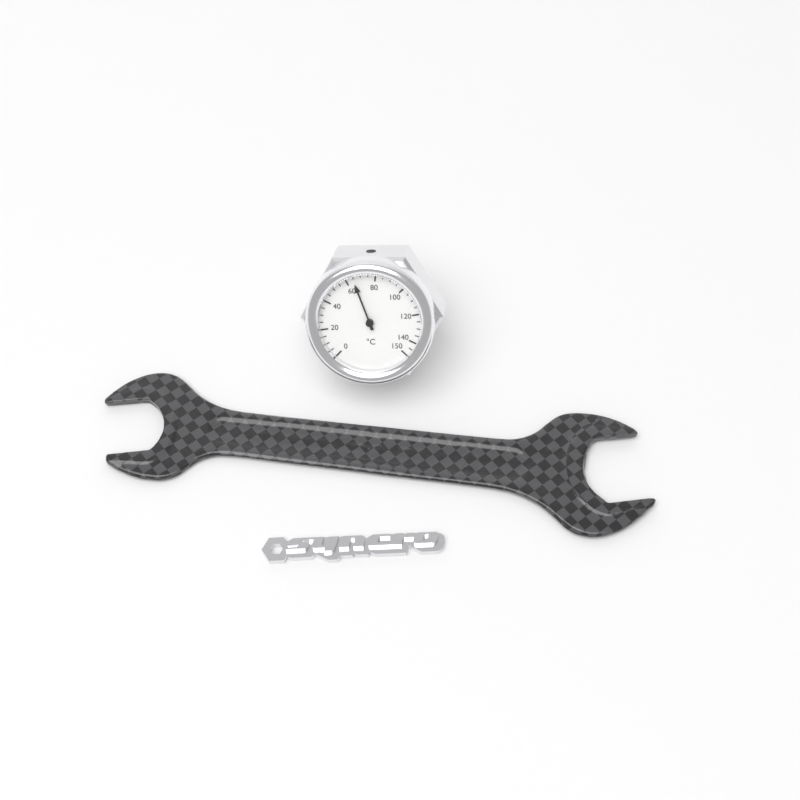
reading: 65 °C
